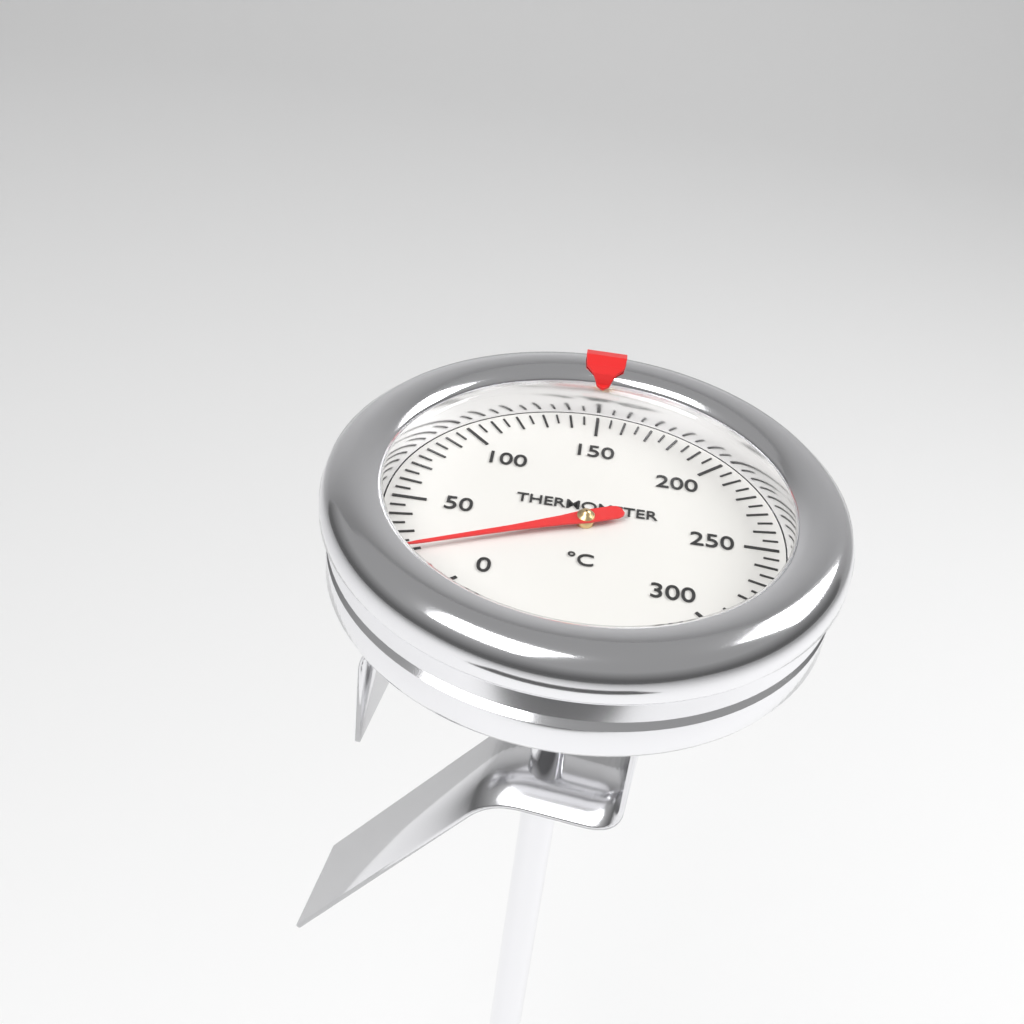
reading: 20 °C
